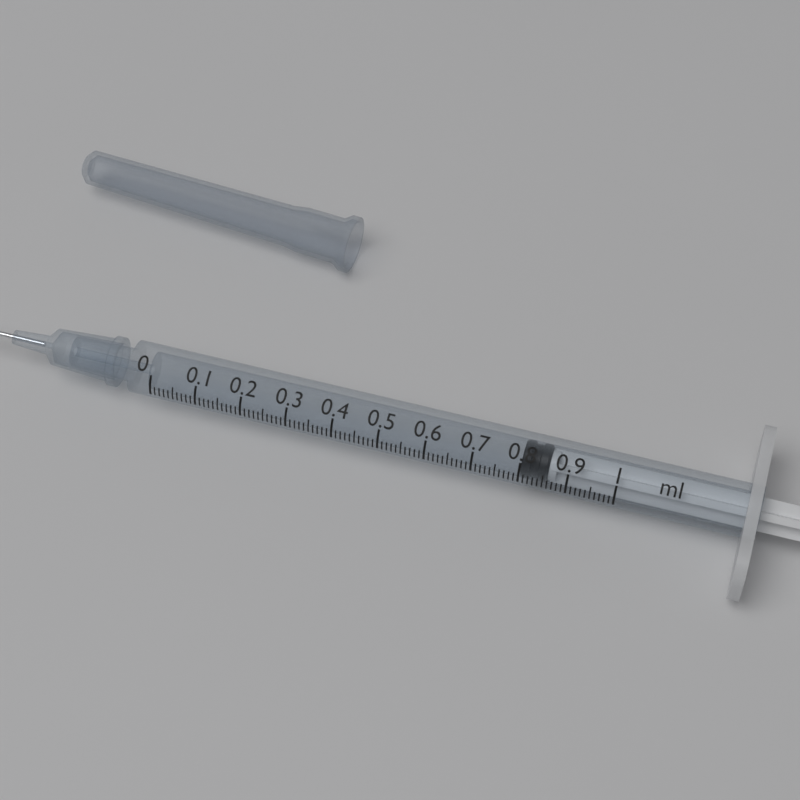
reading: 0.80 ml
